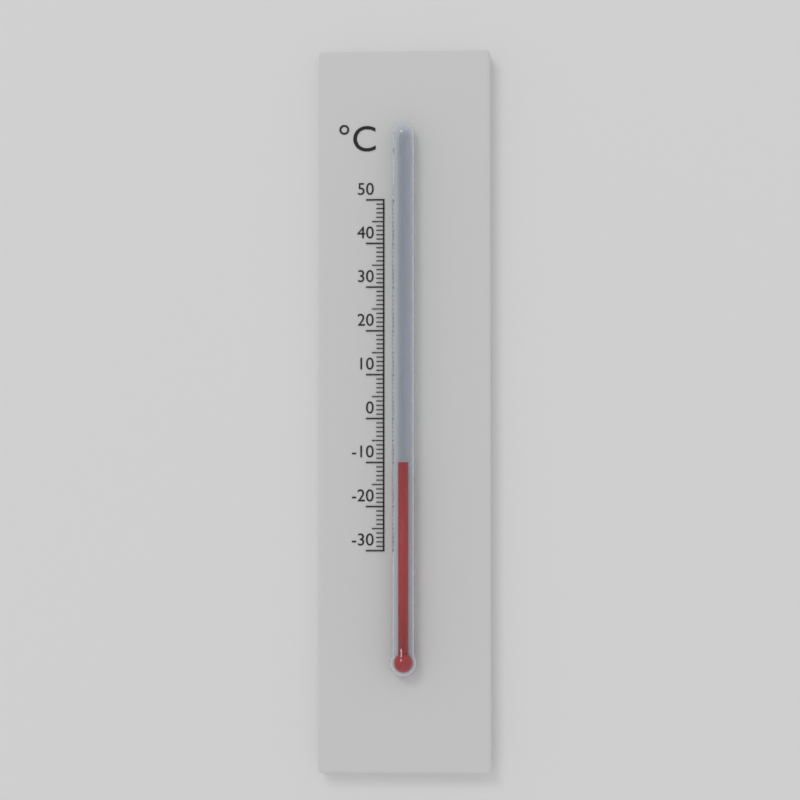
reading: -10 °C
